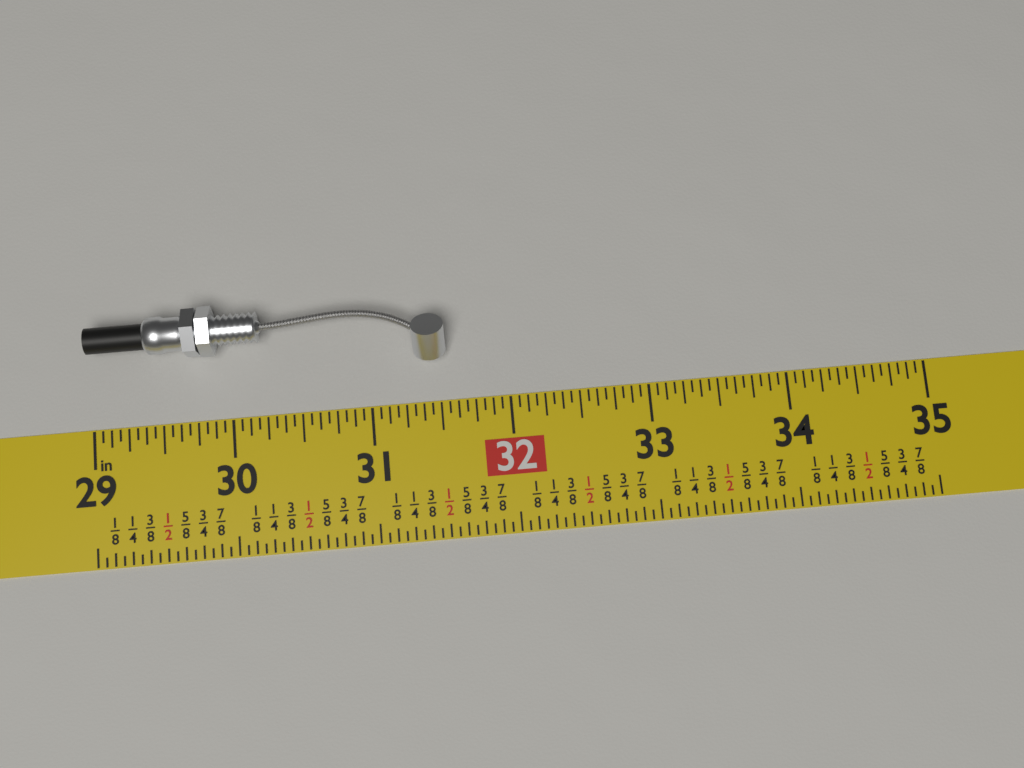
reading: 31.5625 in
